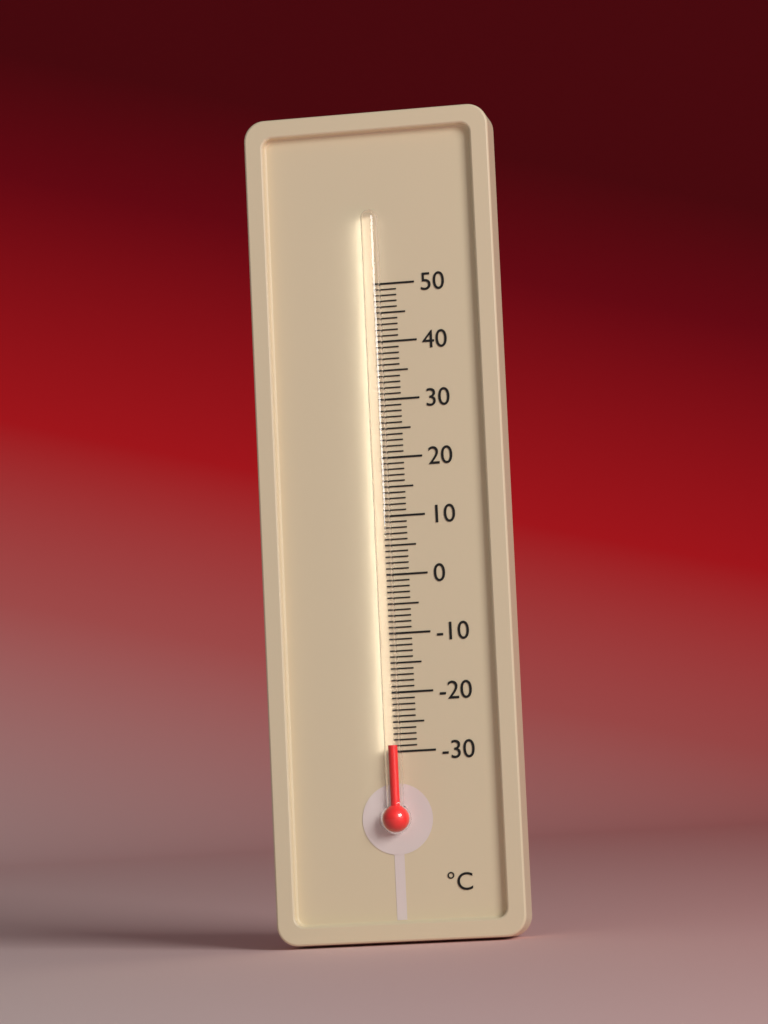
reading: -29 °C
